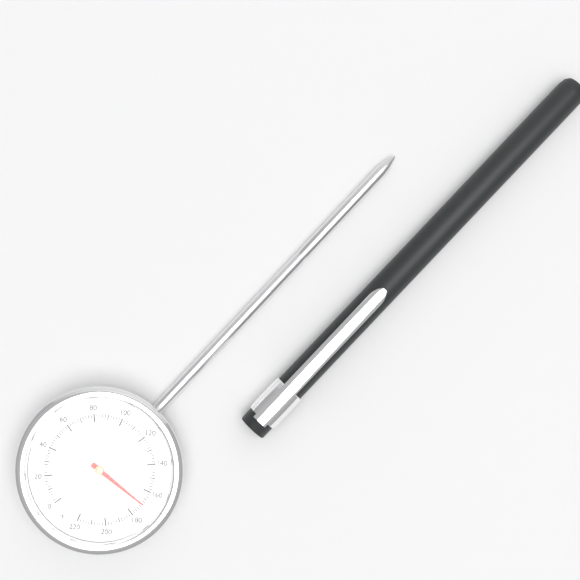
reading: 170 °F
